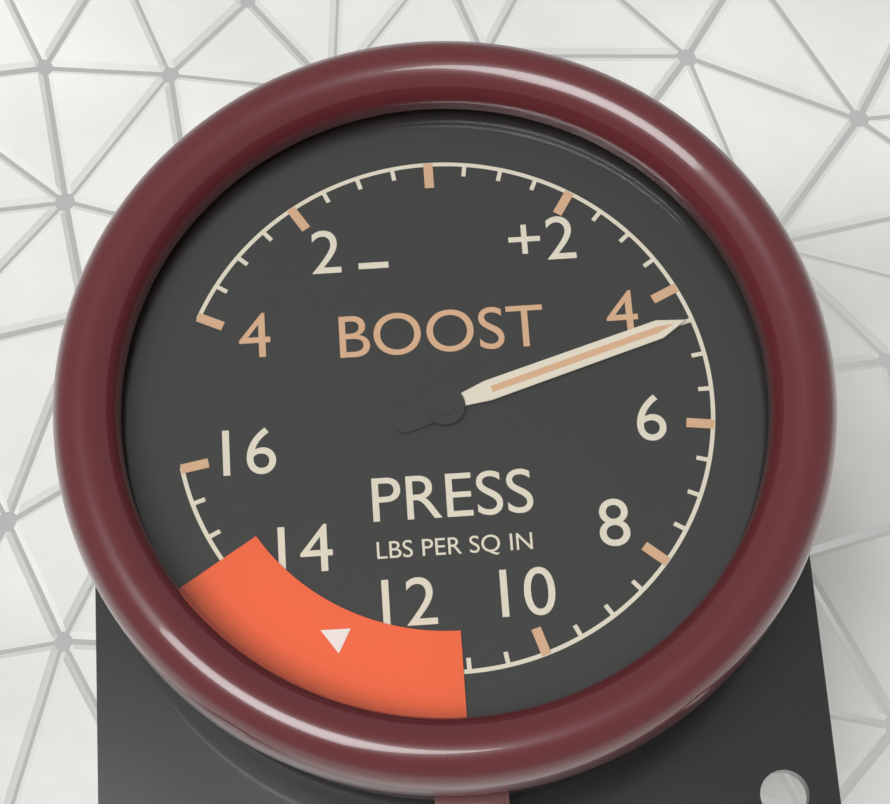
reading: 4.5 psi
